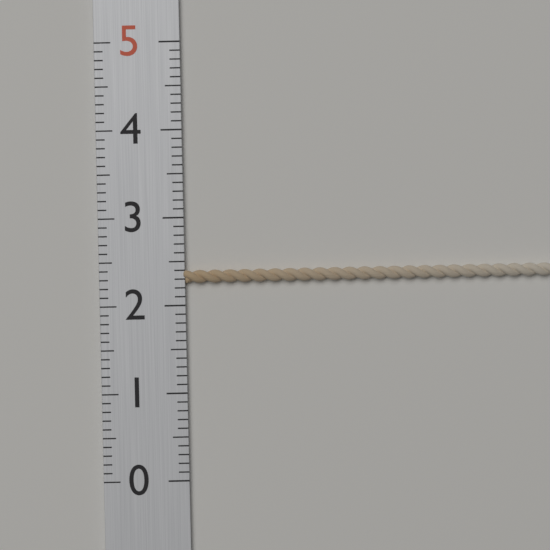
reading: 2.4 (no unit)
